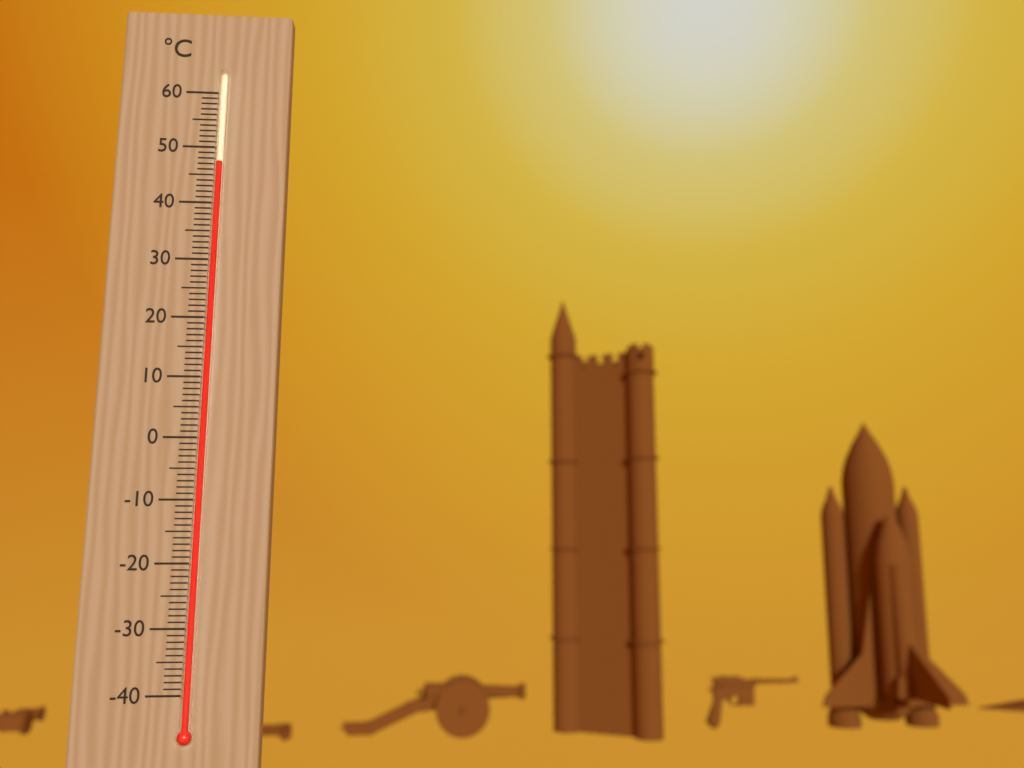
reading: 47 °C
